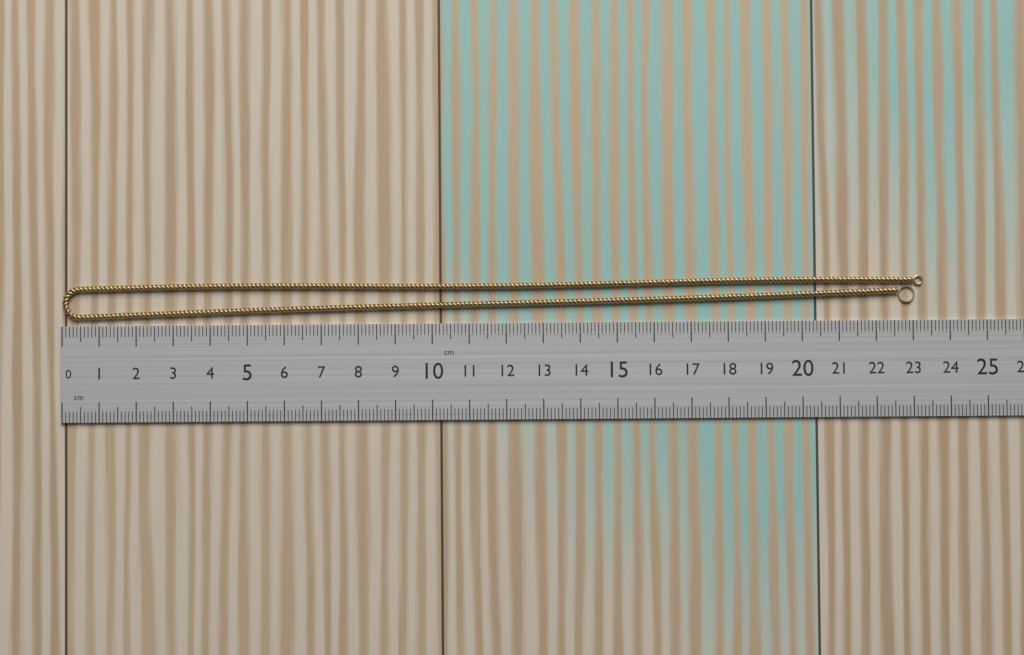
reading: 23.3 cm
